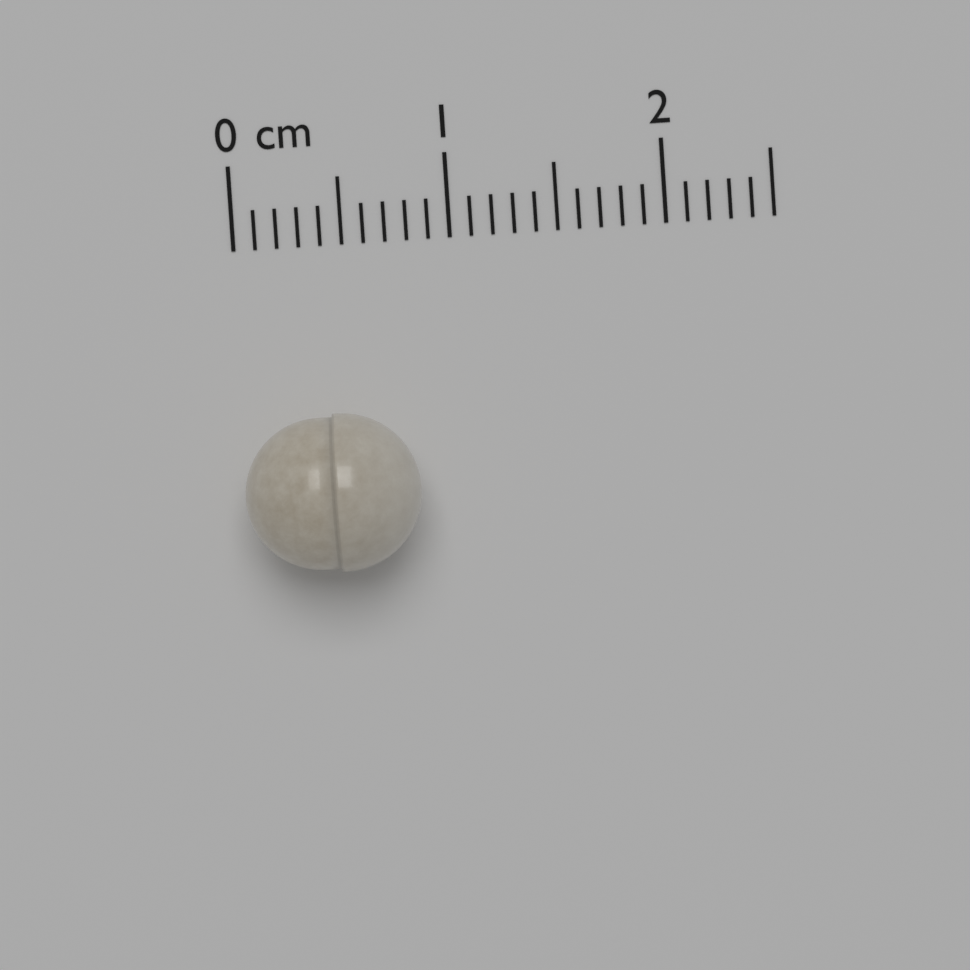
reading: 0.8 cm
